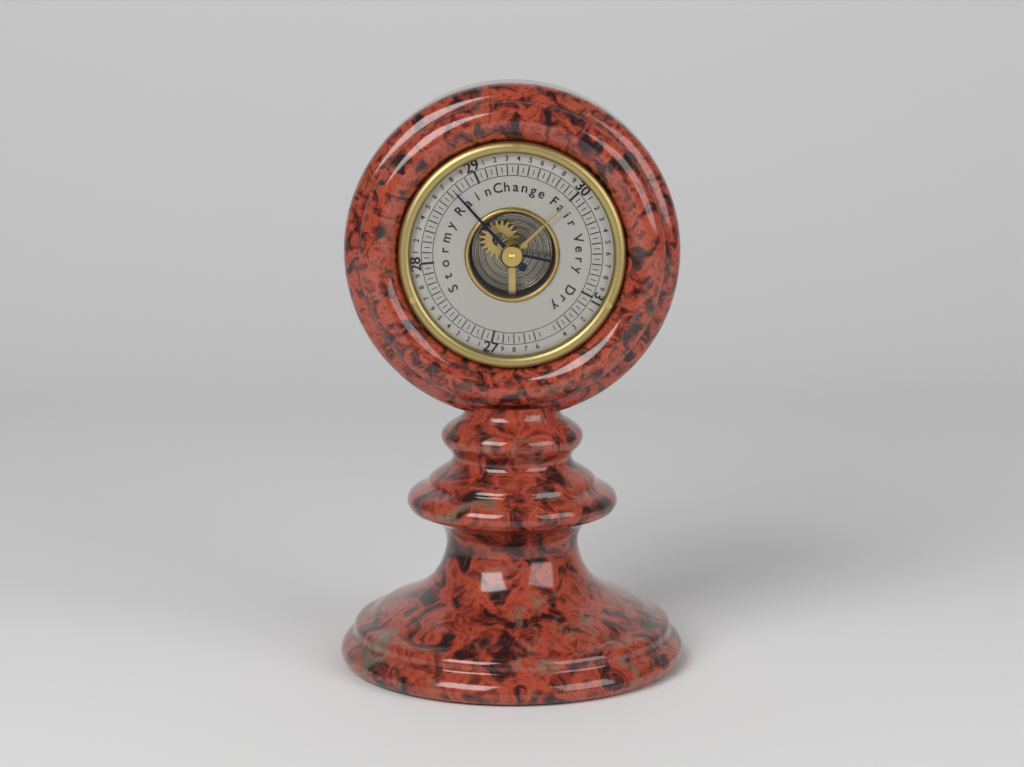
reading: 28.75 (no unit)
